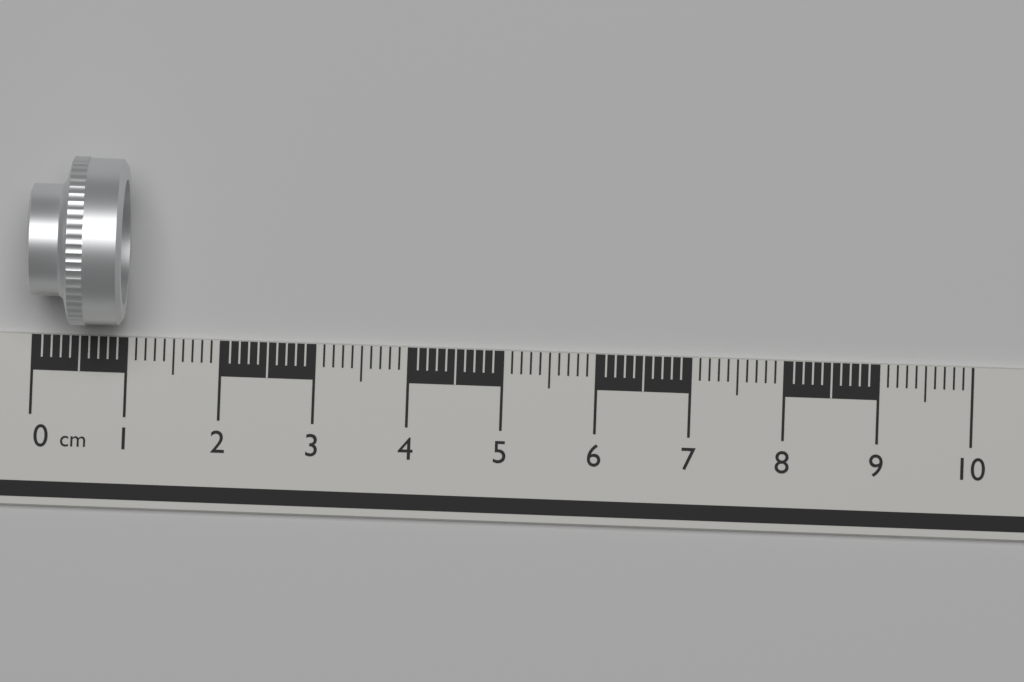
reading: 1.0 cm
